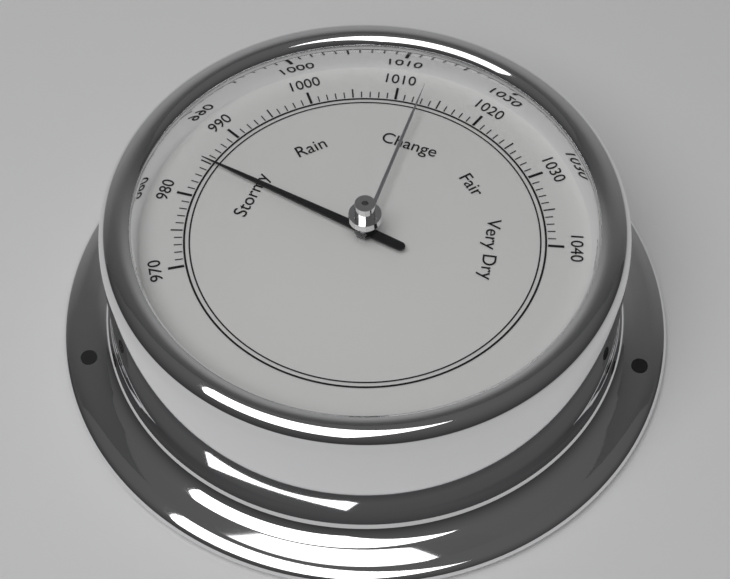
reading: 985 (no unit)
